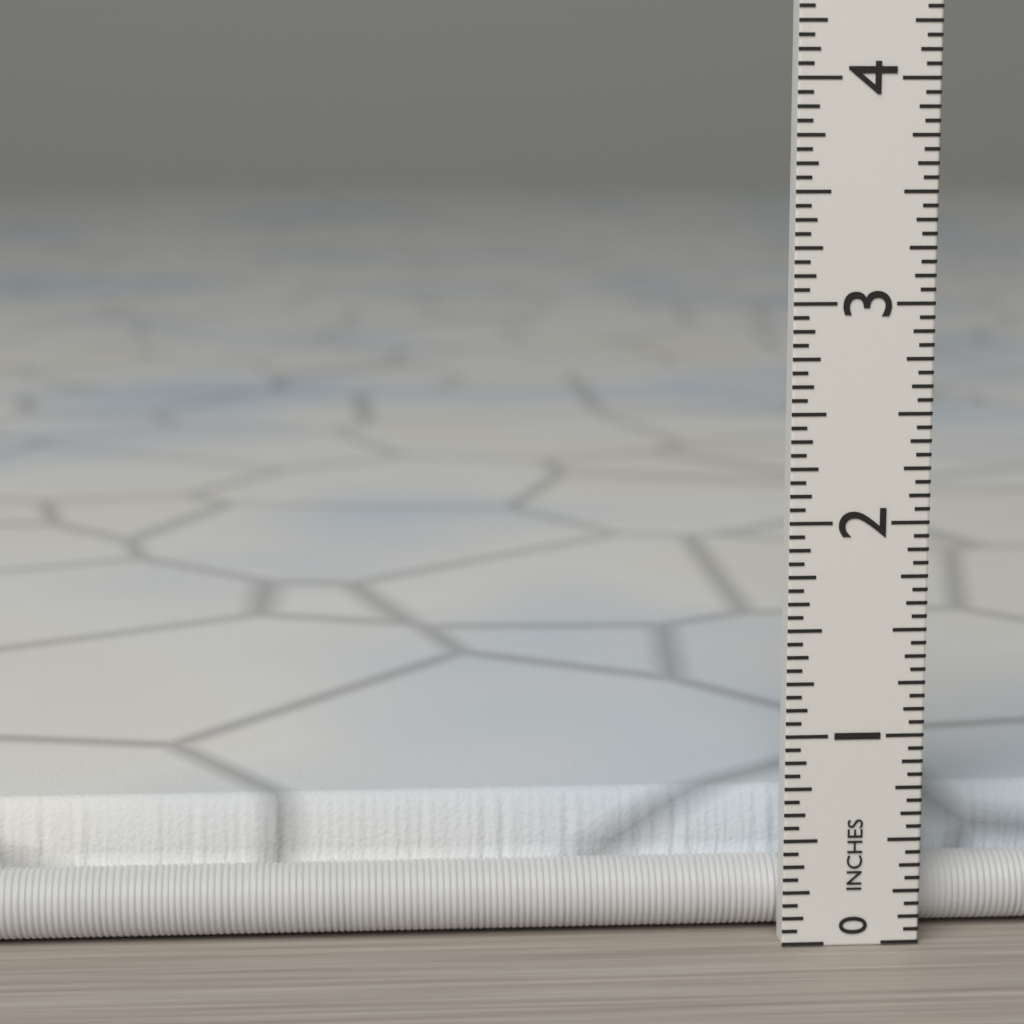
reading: 0.6250 in
